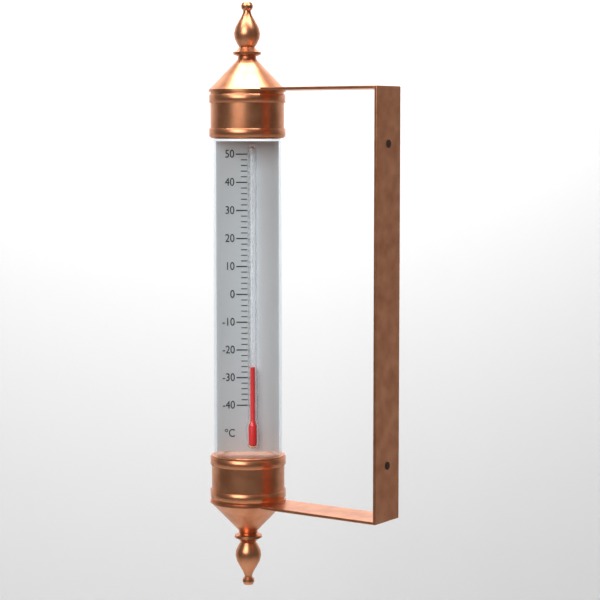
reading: -26 °C
